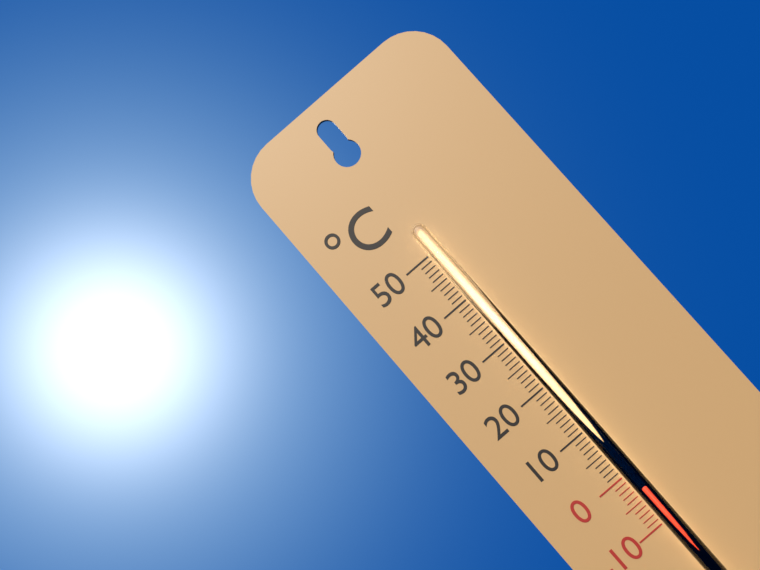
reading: -3 °C
